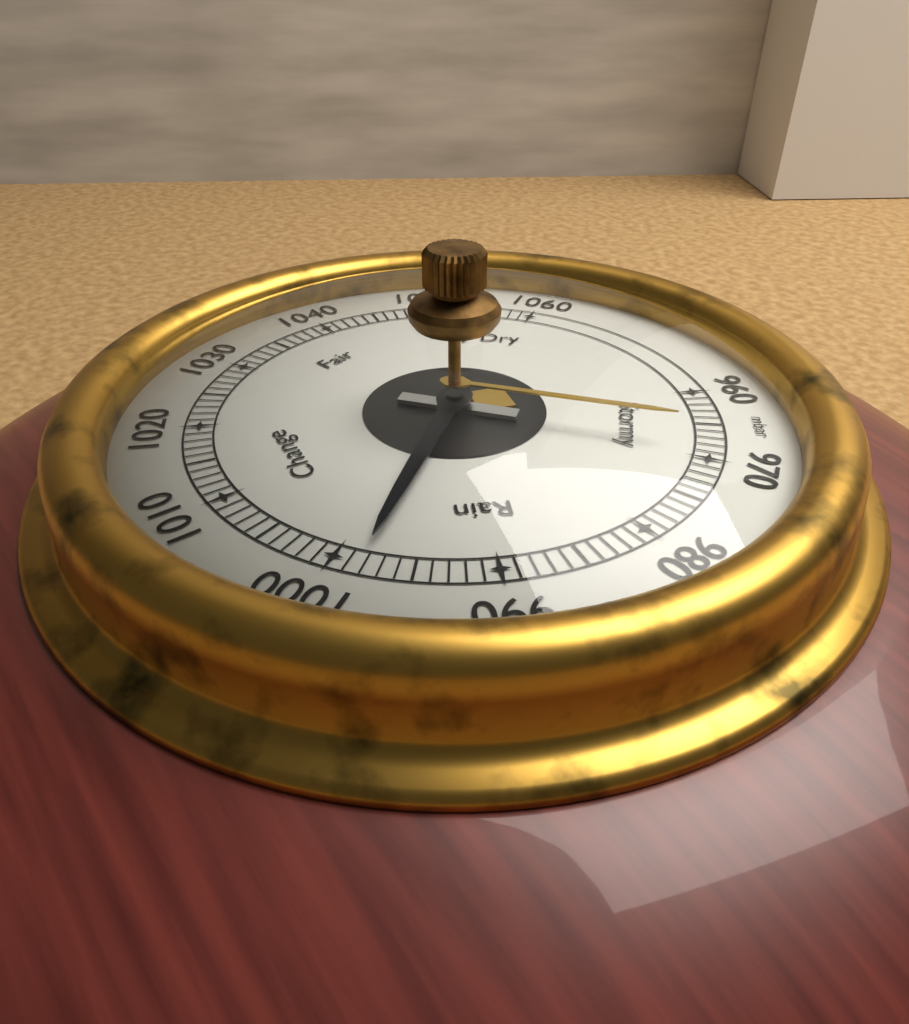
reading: 998 mbar
